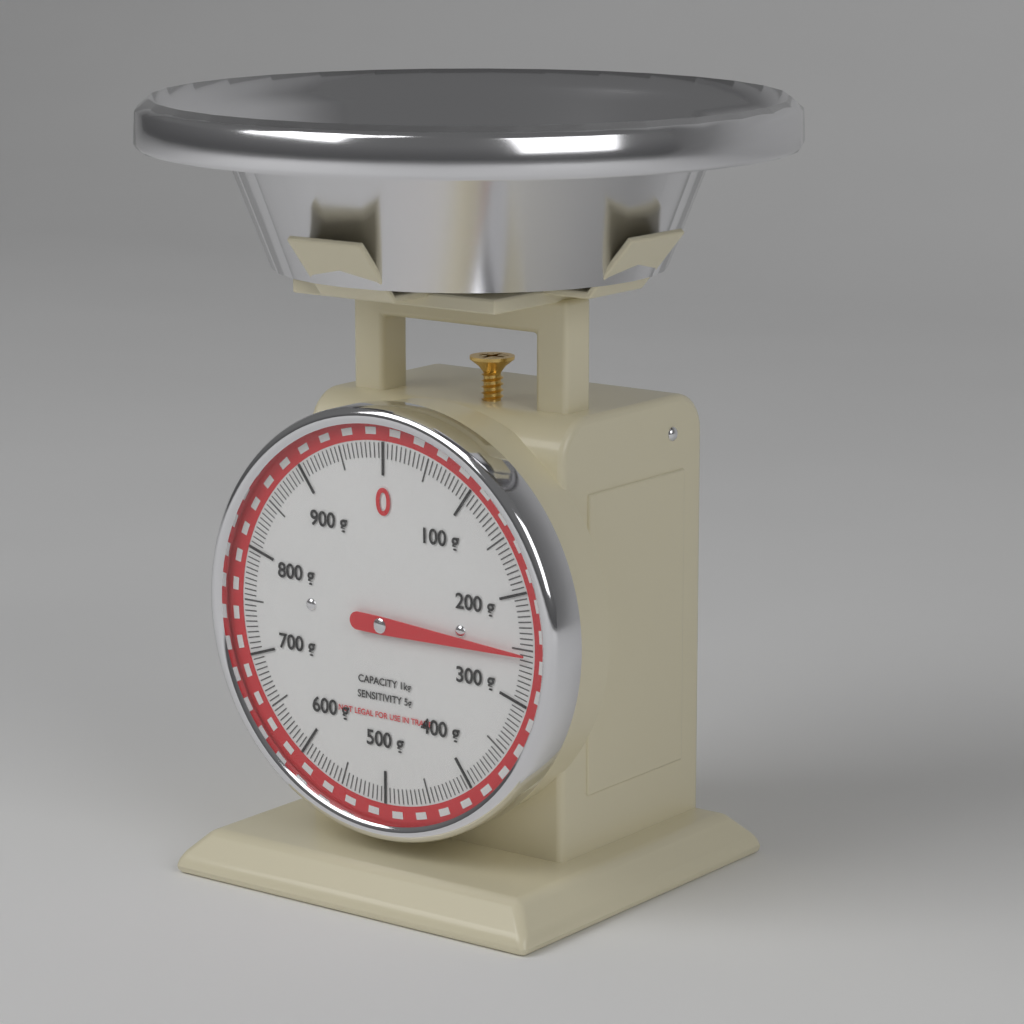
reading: 255 g
